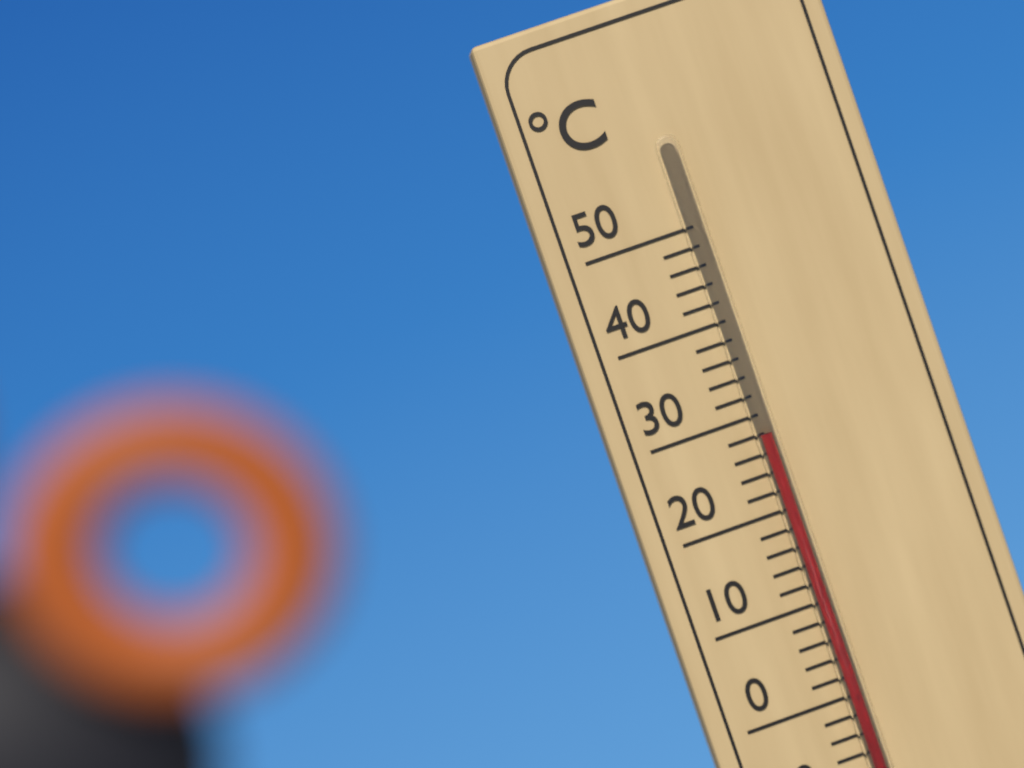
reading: 28 °C
